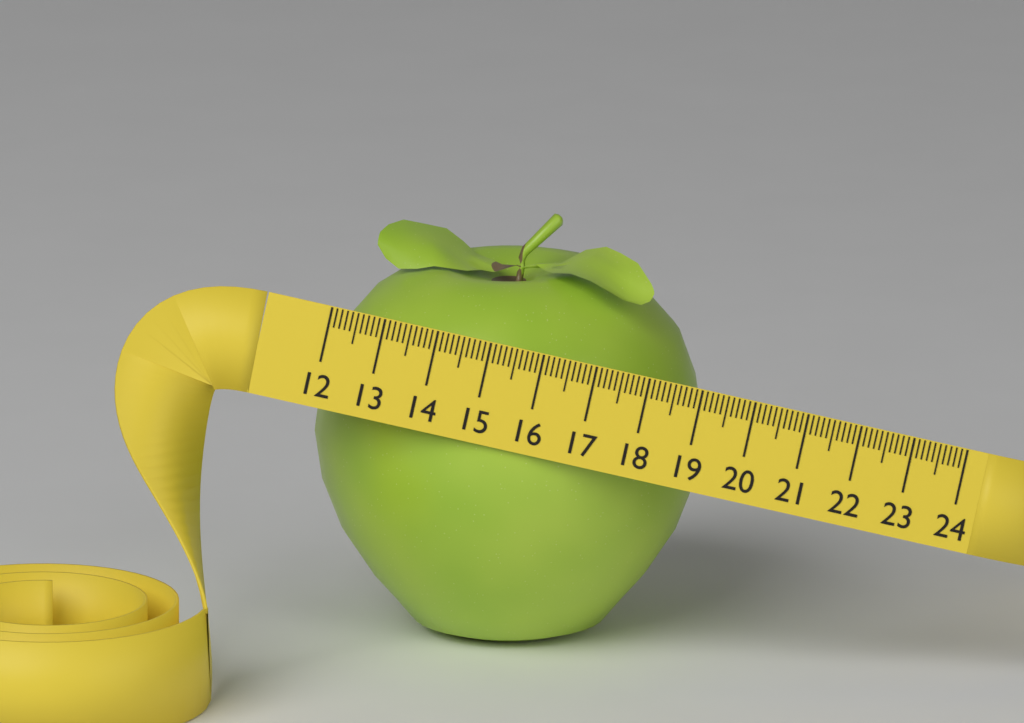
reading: 19.2 (no unit)
